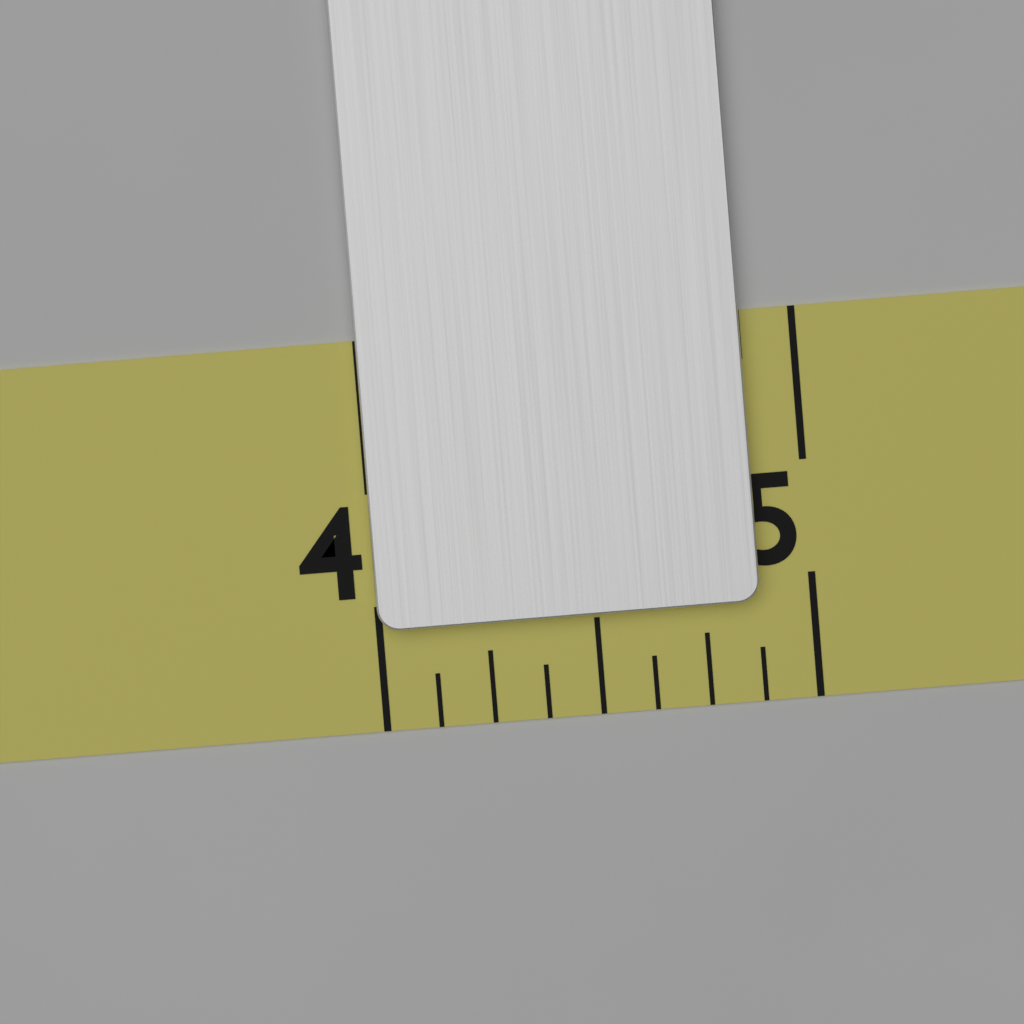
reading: 4.875 (no unit)
